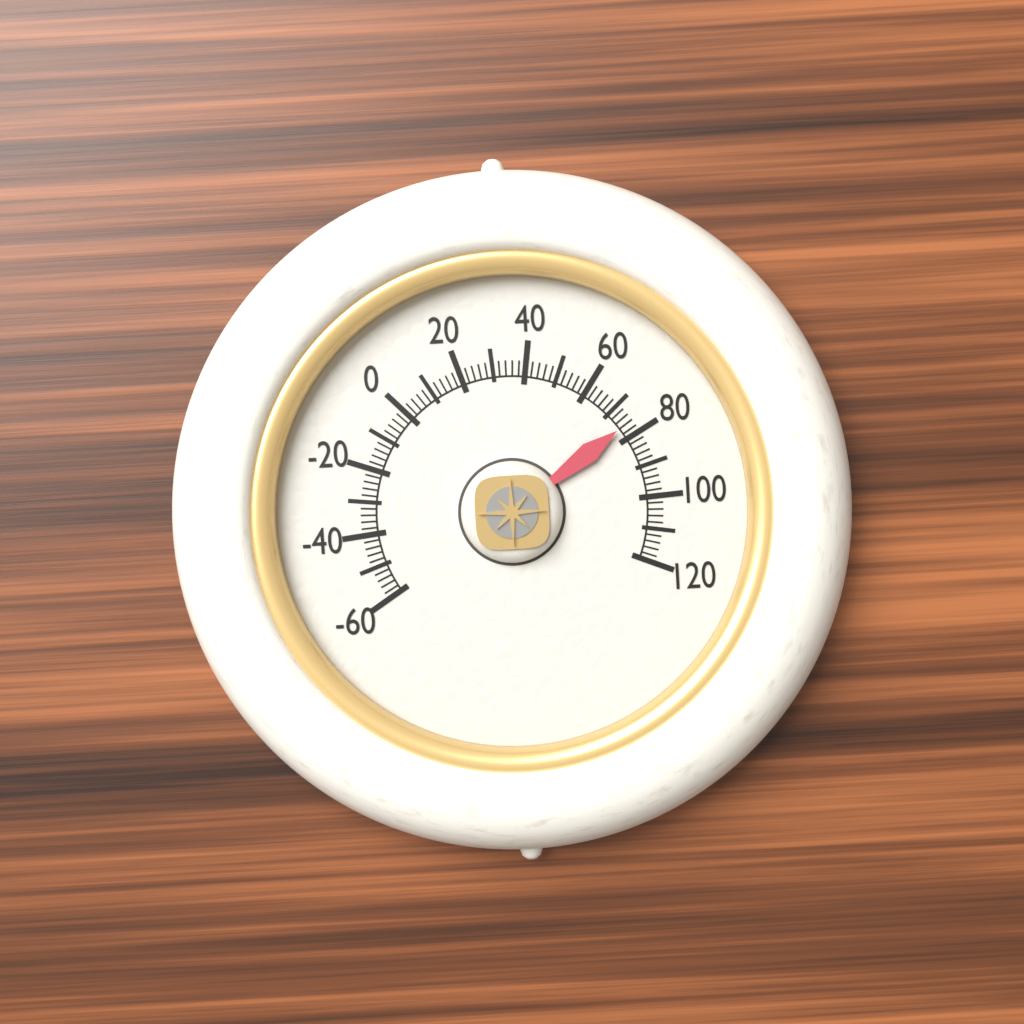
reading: 76 (no unit)
